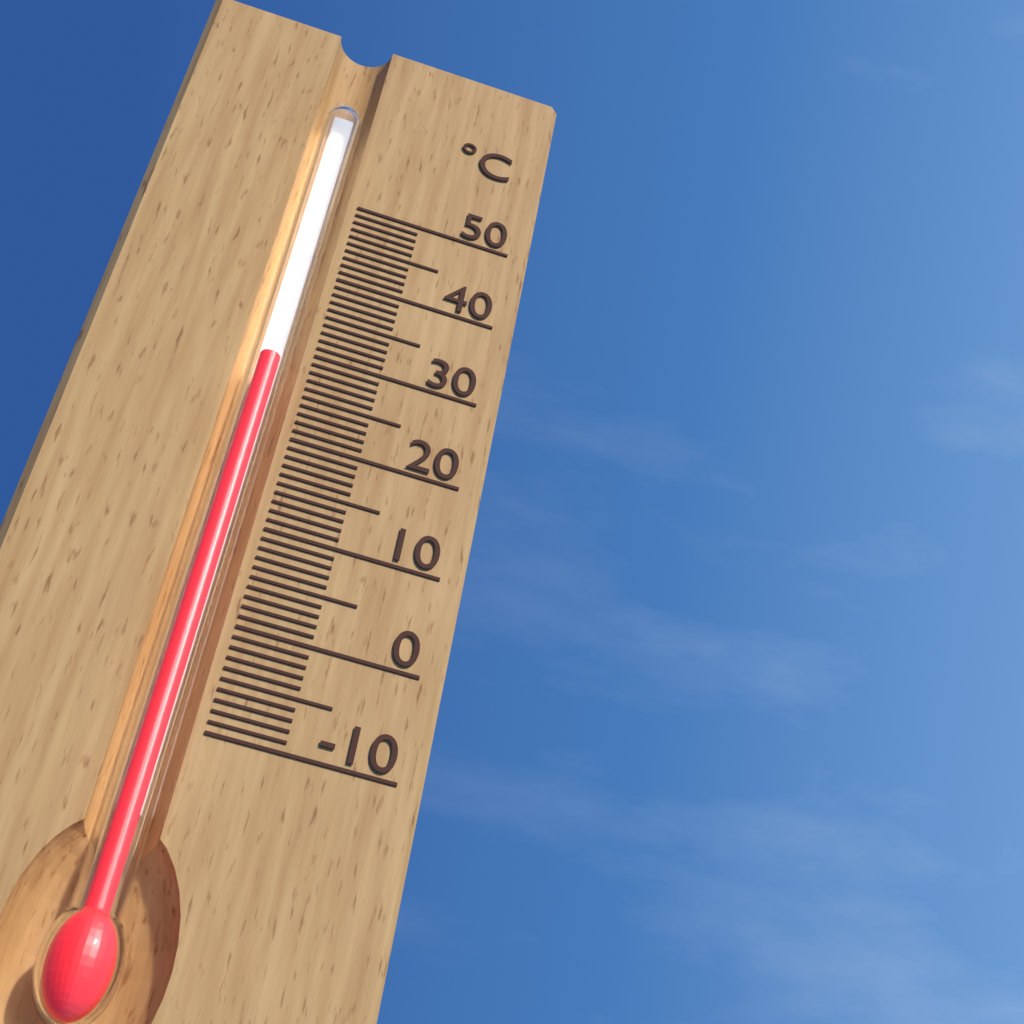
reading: 28 °C
